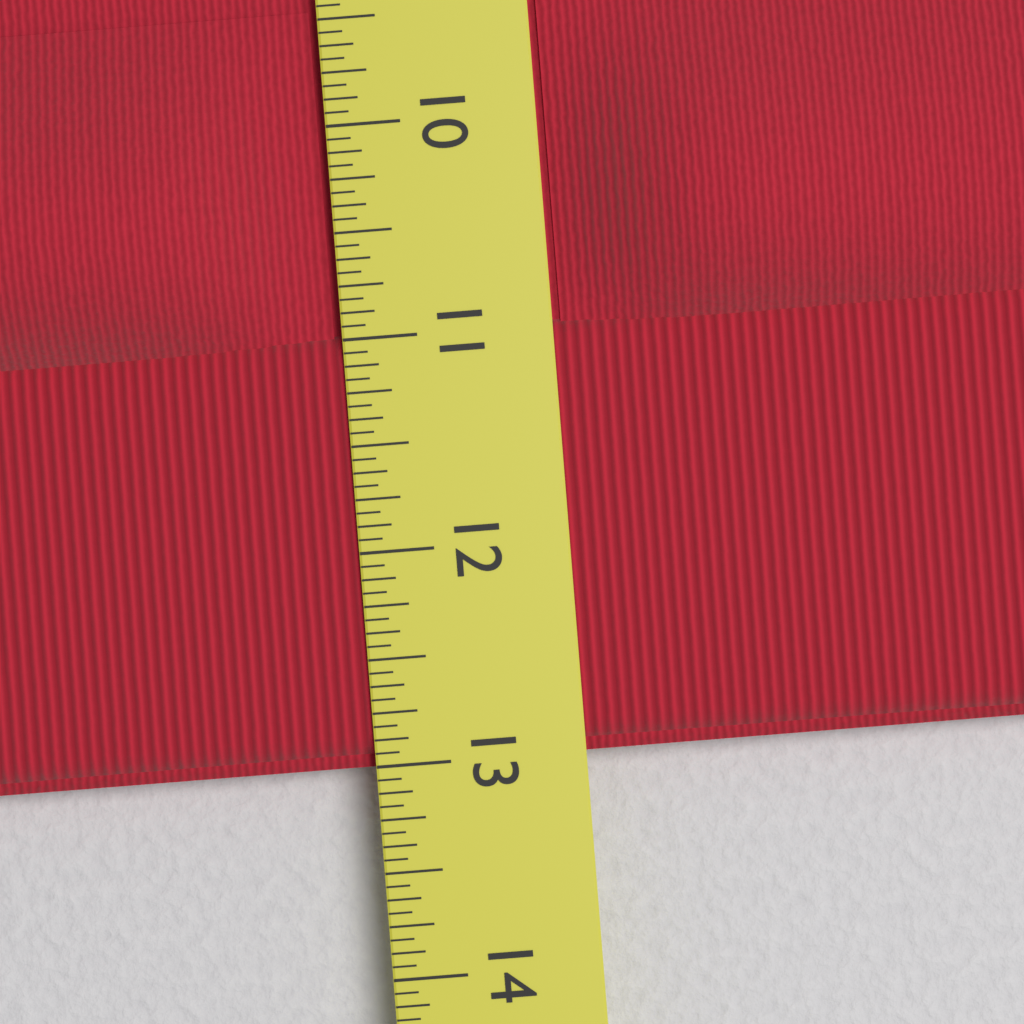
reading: 13.0000 in
